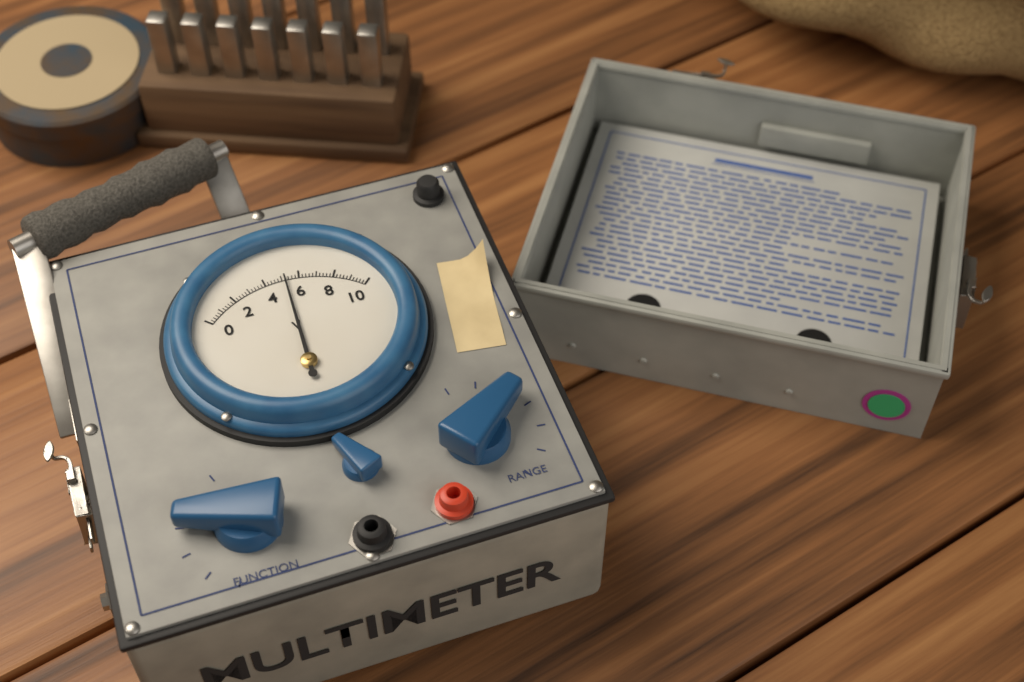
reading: 5.2 V
